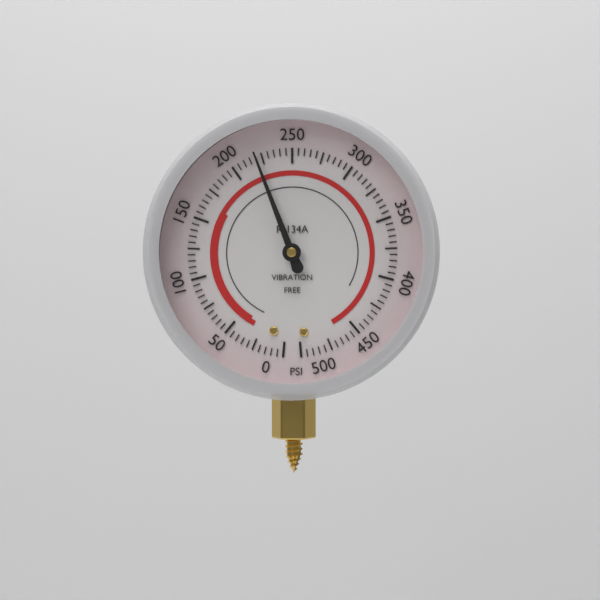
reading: 220 psi
